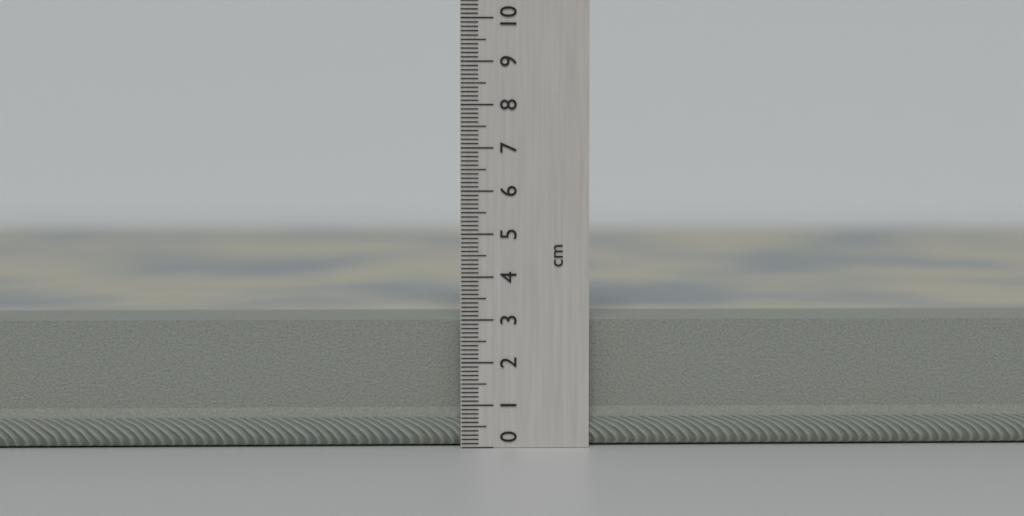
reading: 3.0 cm
